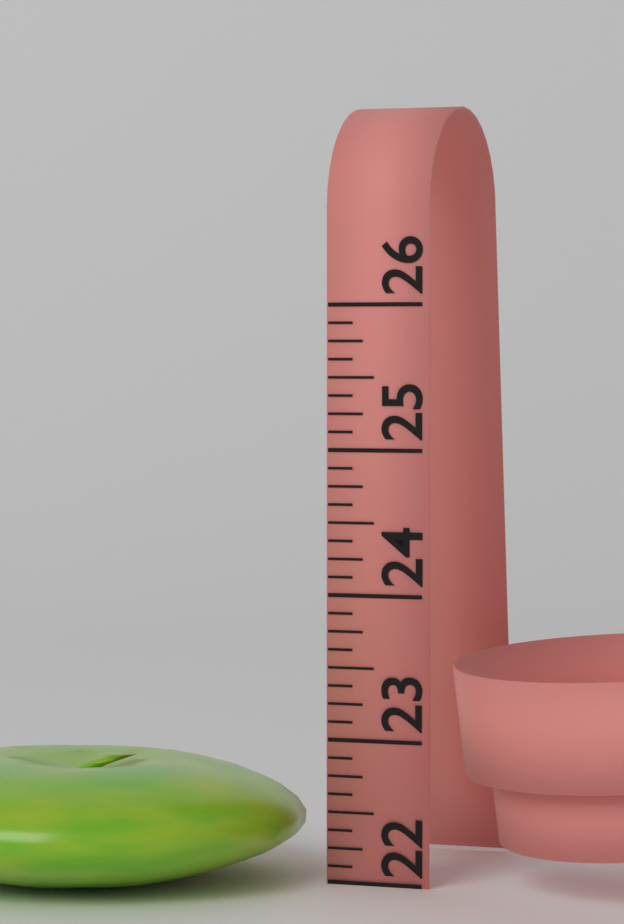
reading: 22.875 (no unit)
